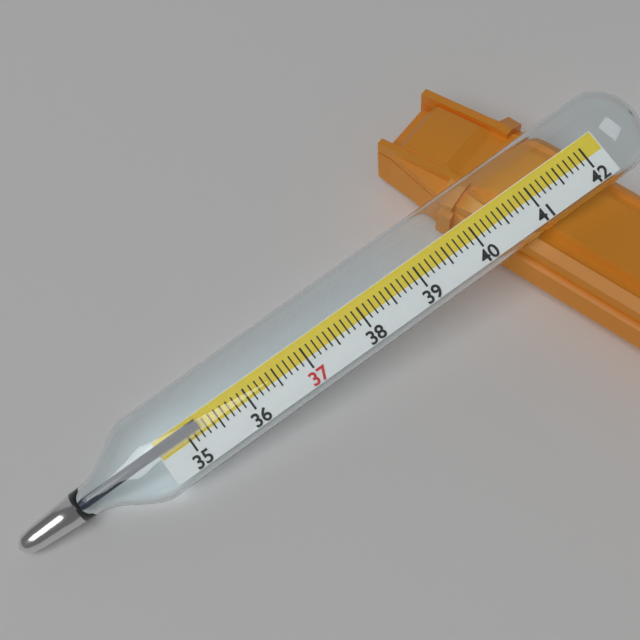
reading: 35.2 (no unit)
